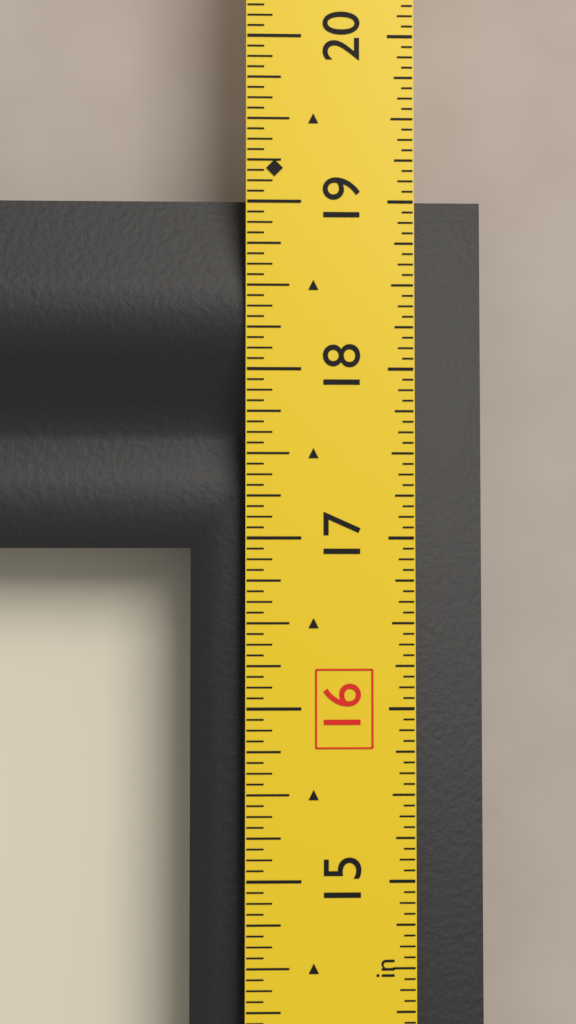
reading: 19.0625 in
